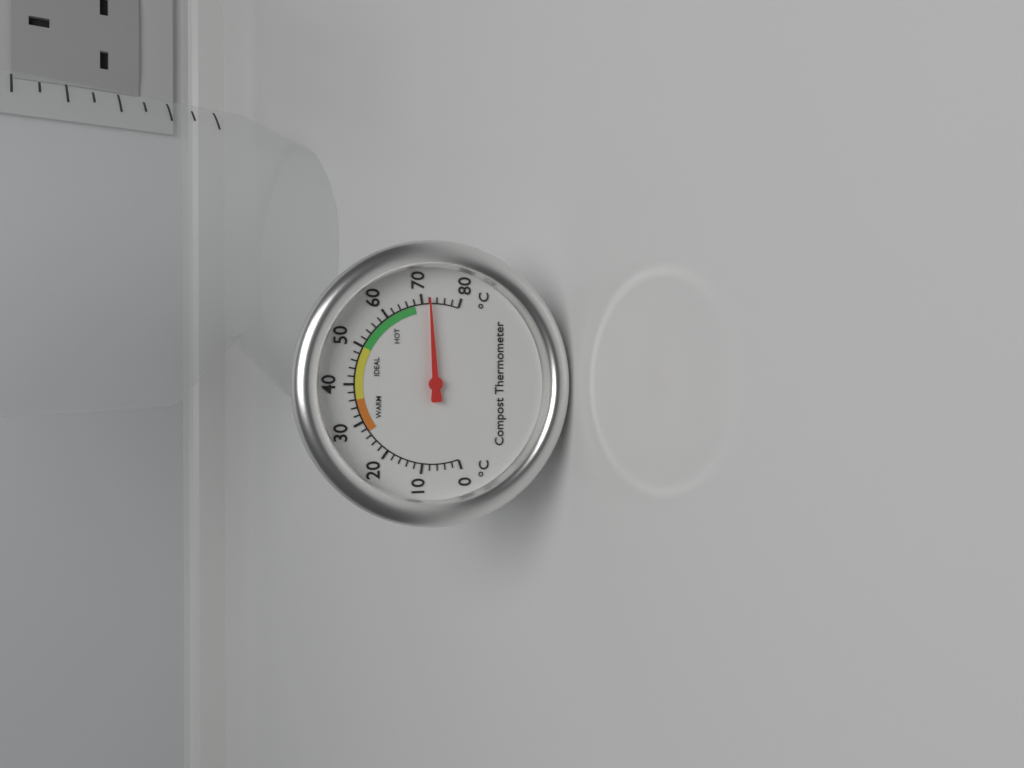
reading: 72 °C
